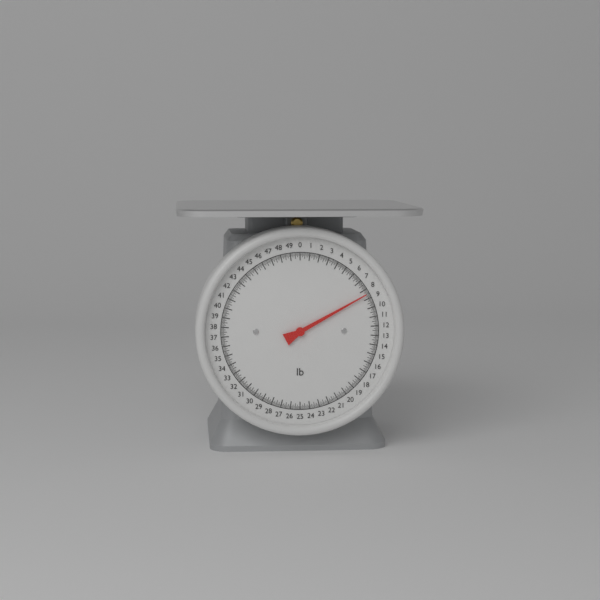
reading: 8.500 lb
